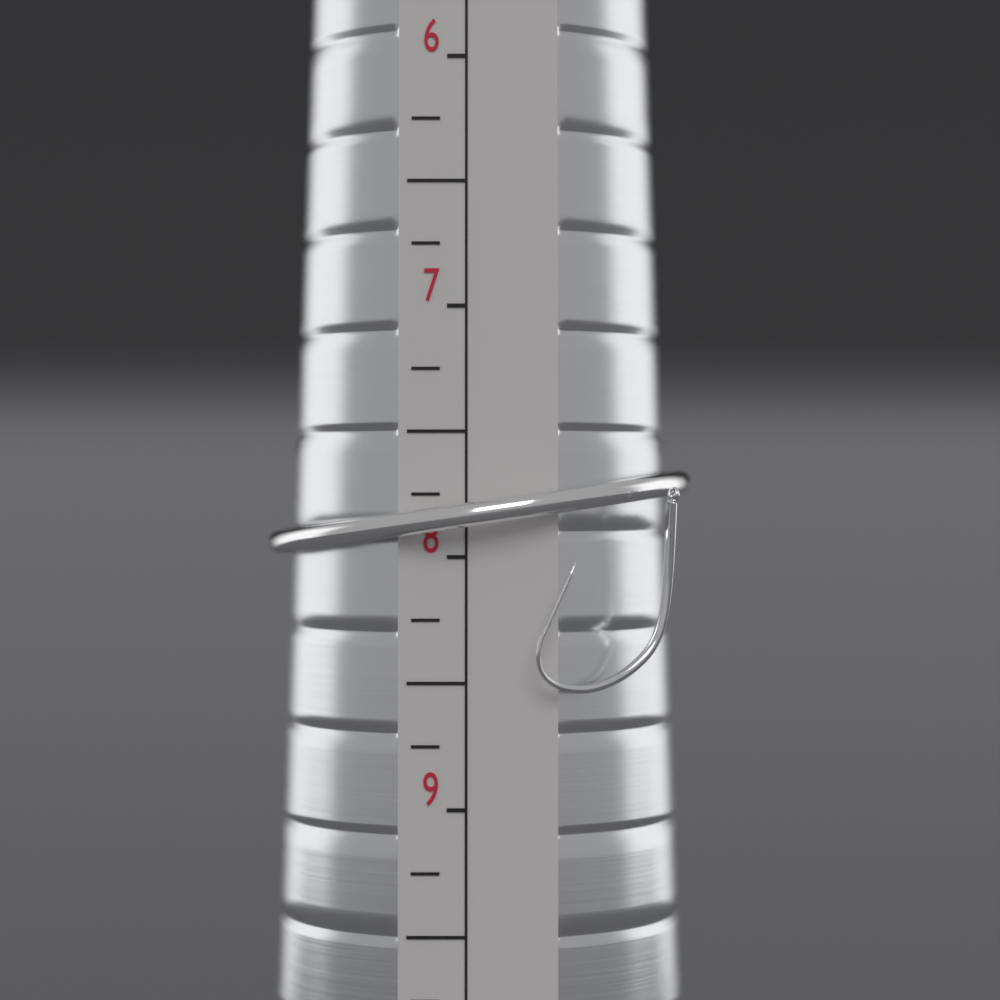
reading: 8.00 (no unit)
